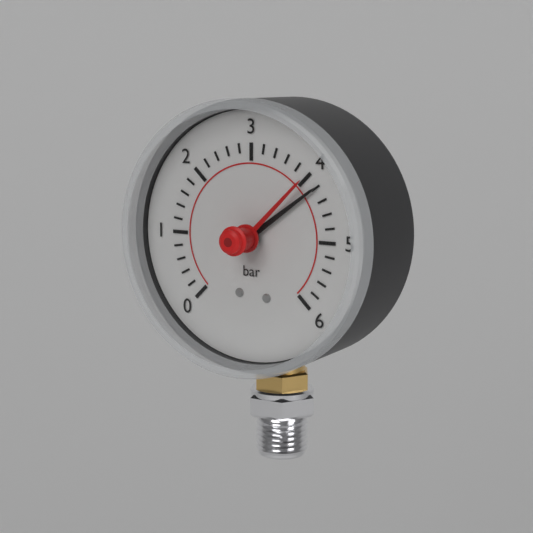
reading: 4.2 bar
